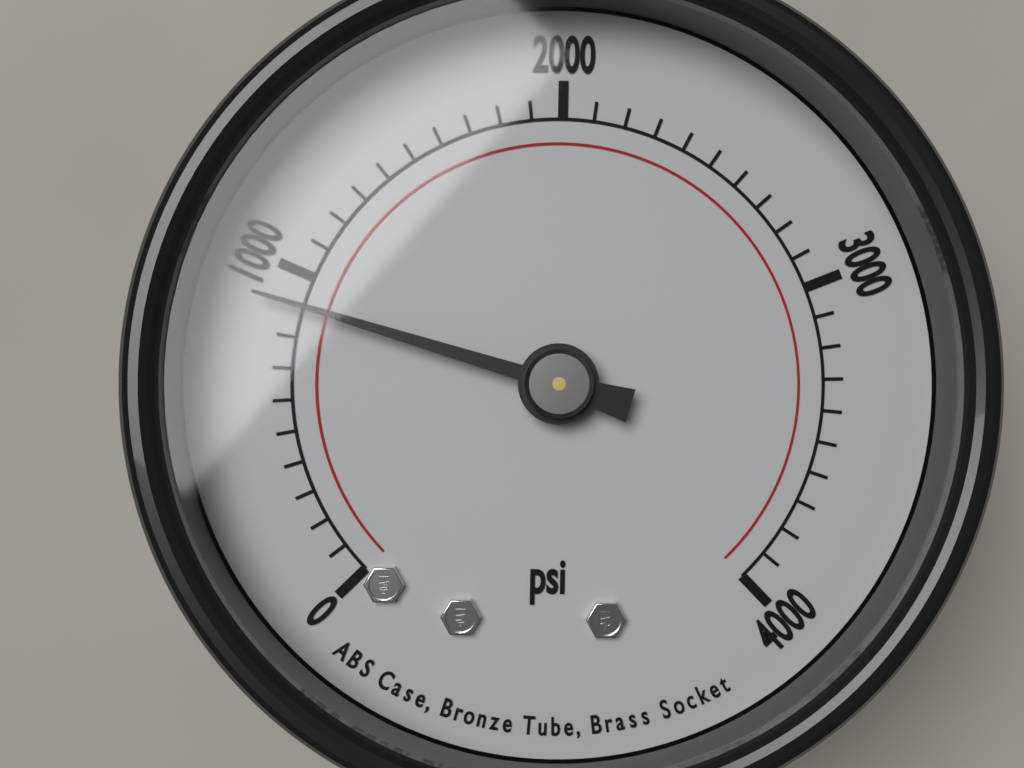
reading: 900 psi
